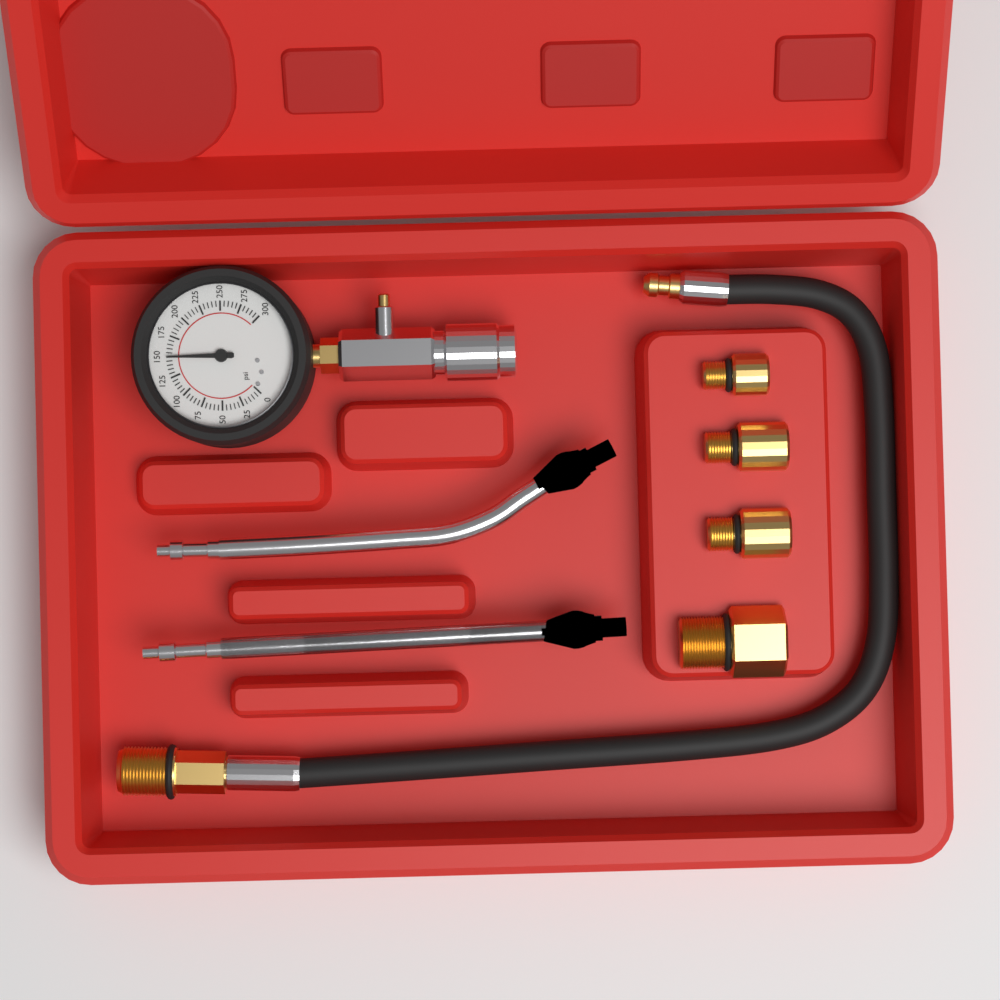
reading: 150 psi
